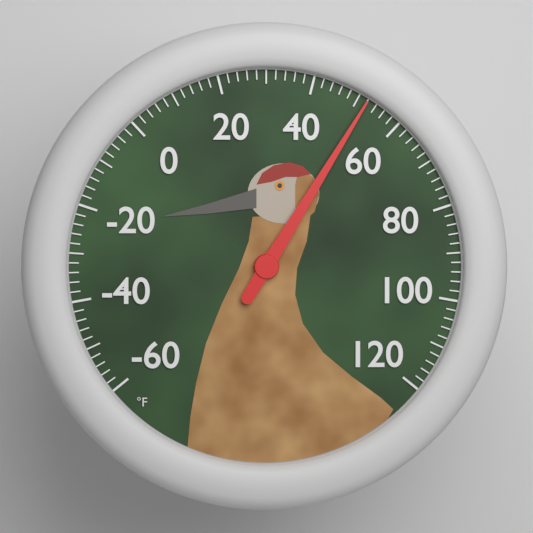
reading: 52 °F
